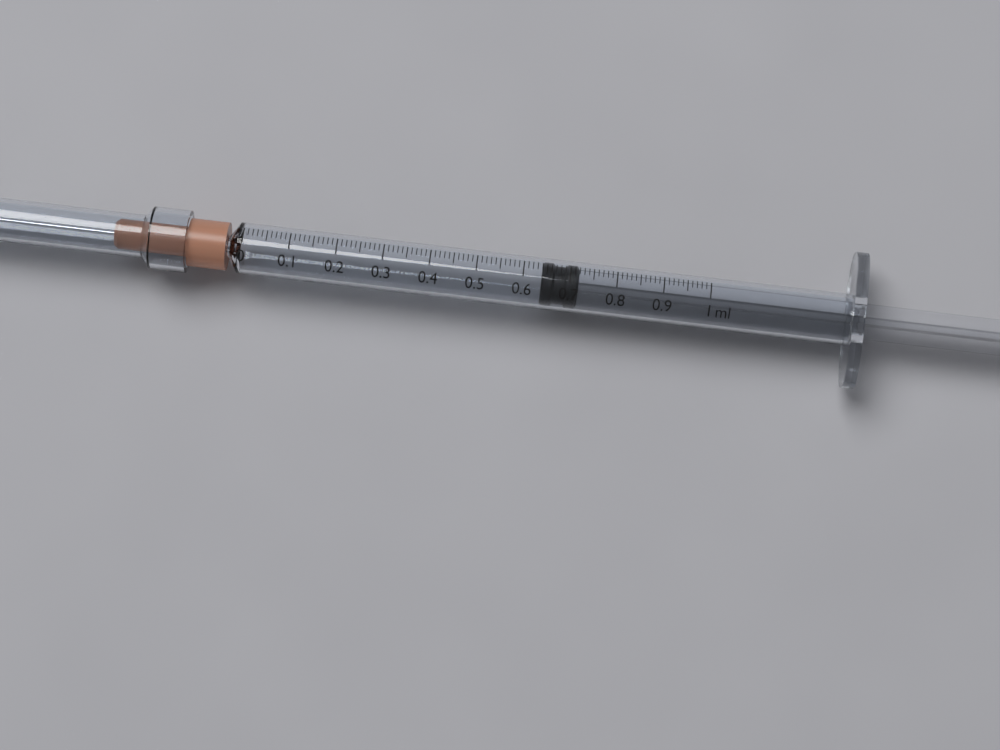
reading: 0.64 ml
